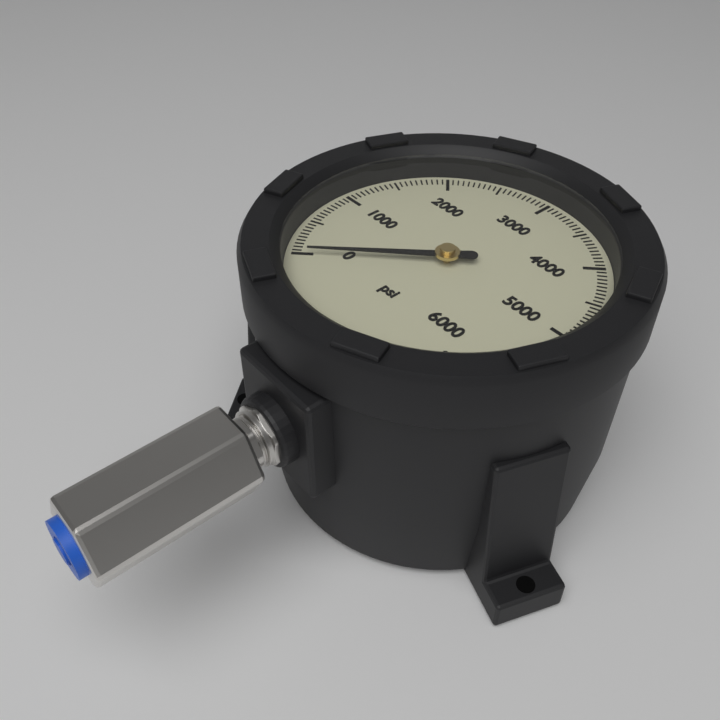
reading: 0 psi
